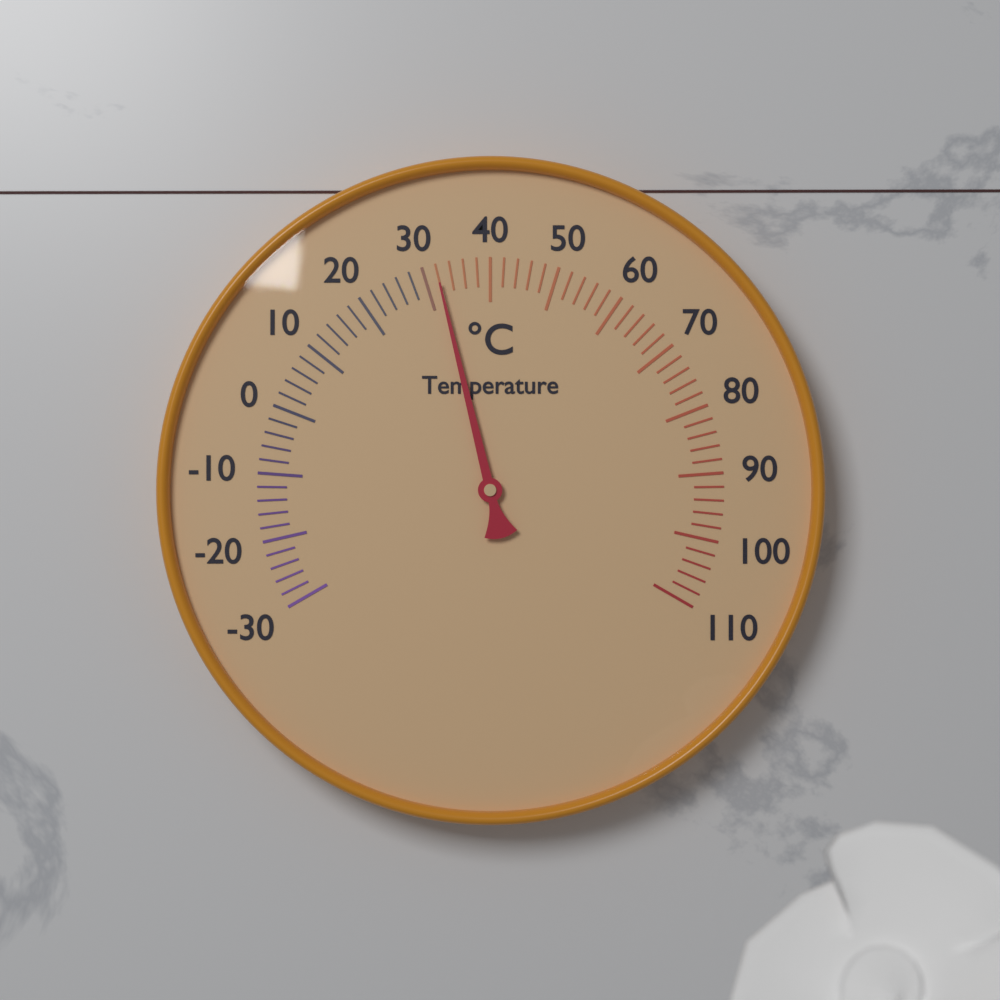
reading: 32 °C
